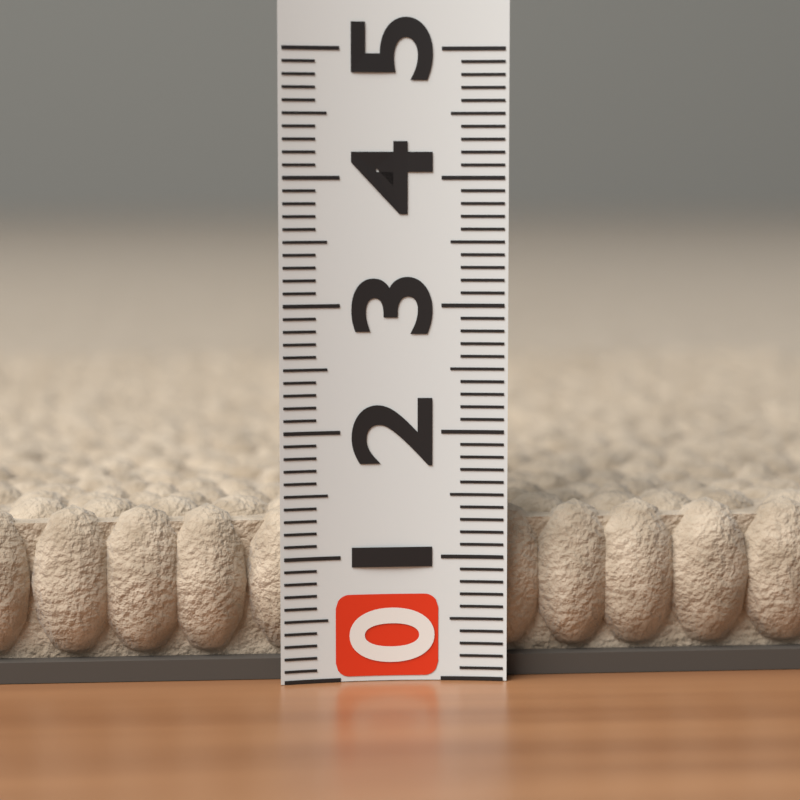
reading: 1.4 (no unit)
